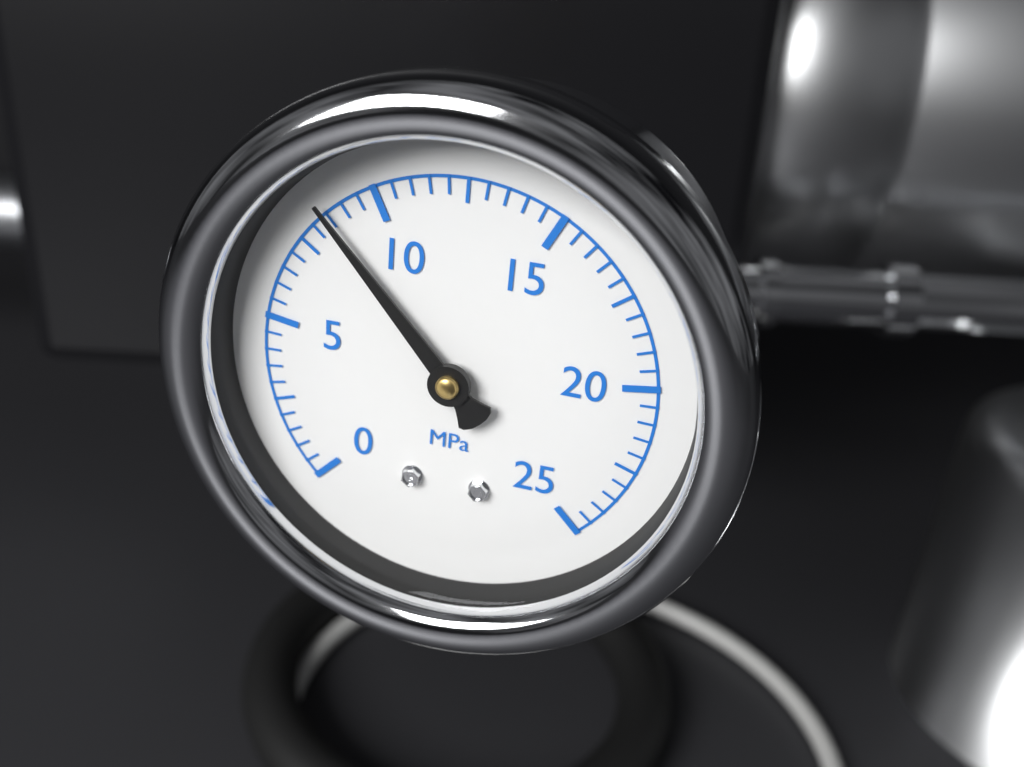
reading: 8.5 MPa
